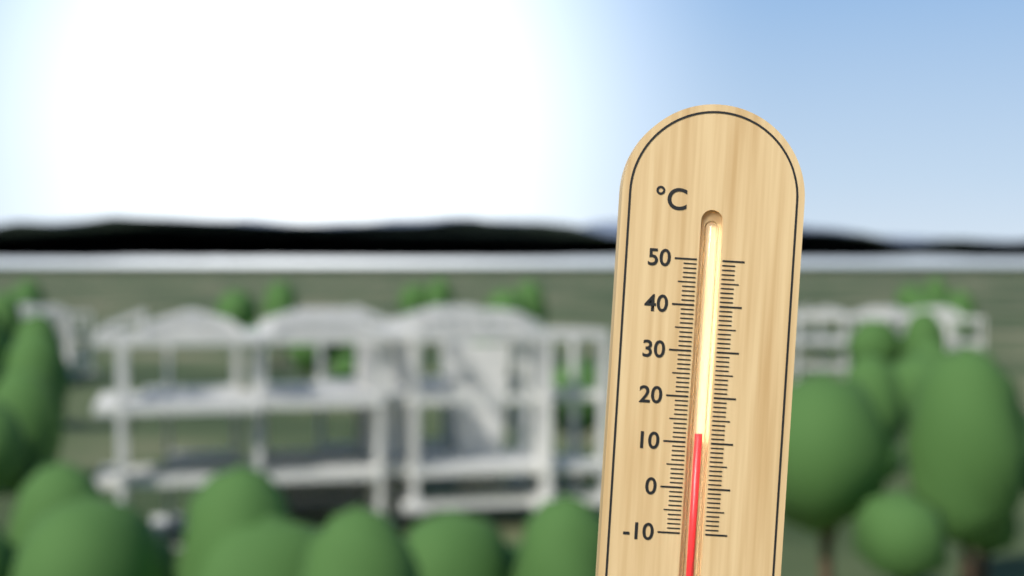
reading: 12 °C
